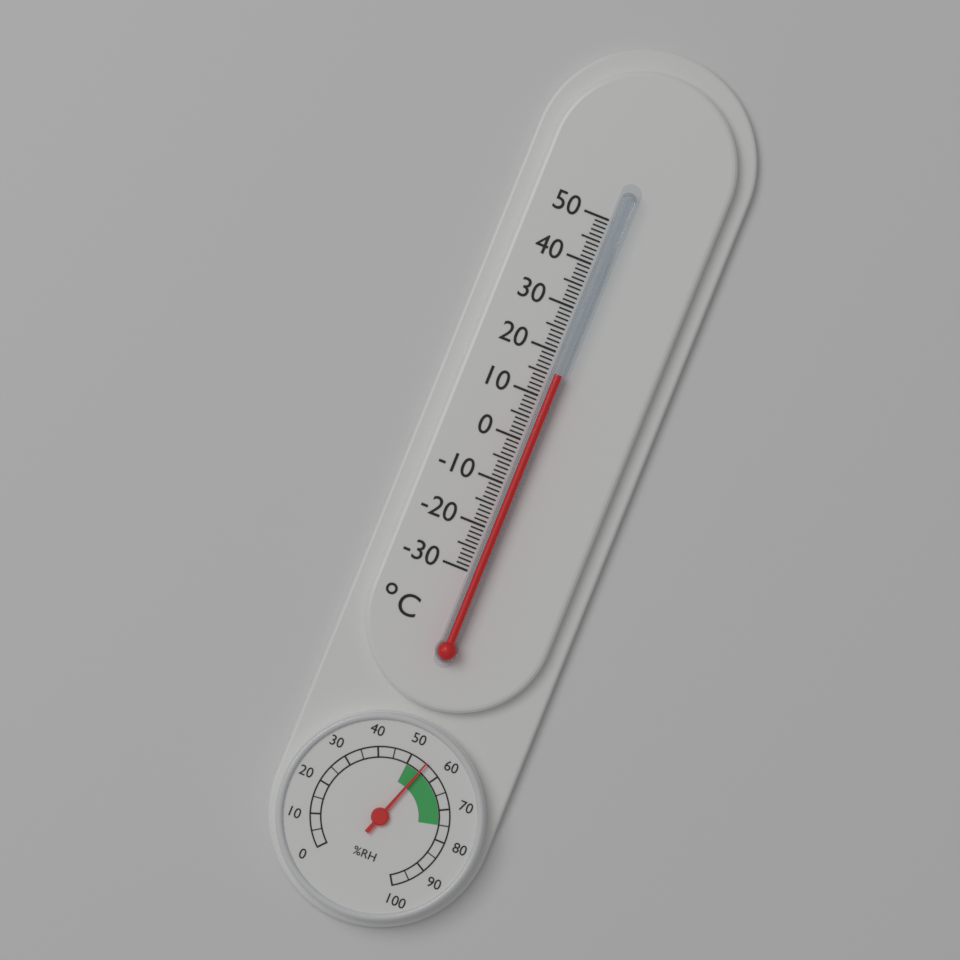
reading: 15.5 °C
